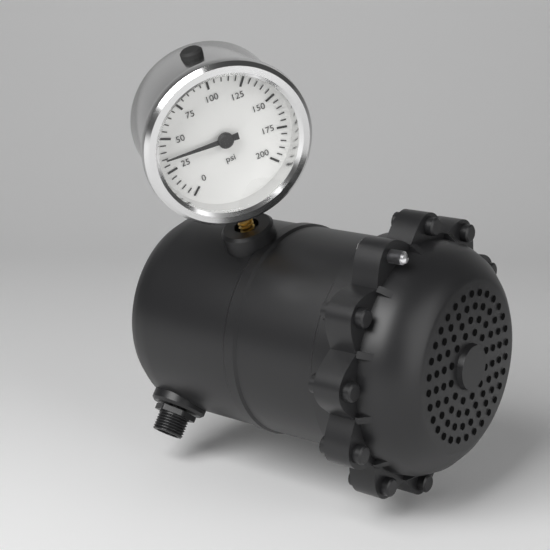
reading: 35 psi
